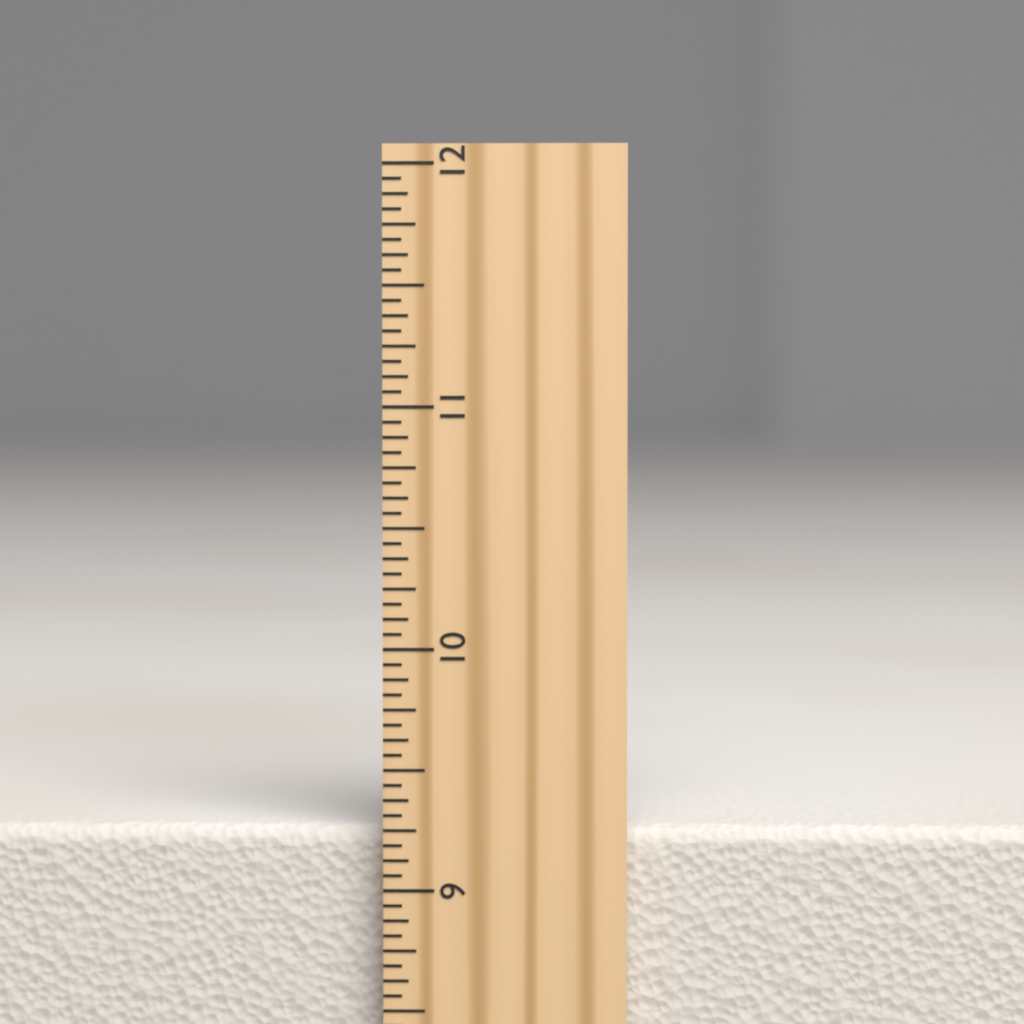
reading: 9.2500 inch
